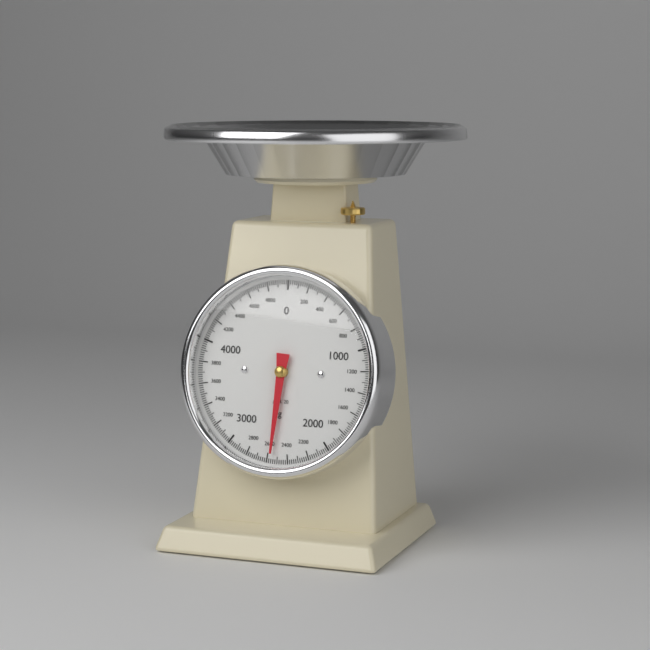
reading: 2560 g
